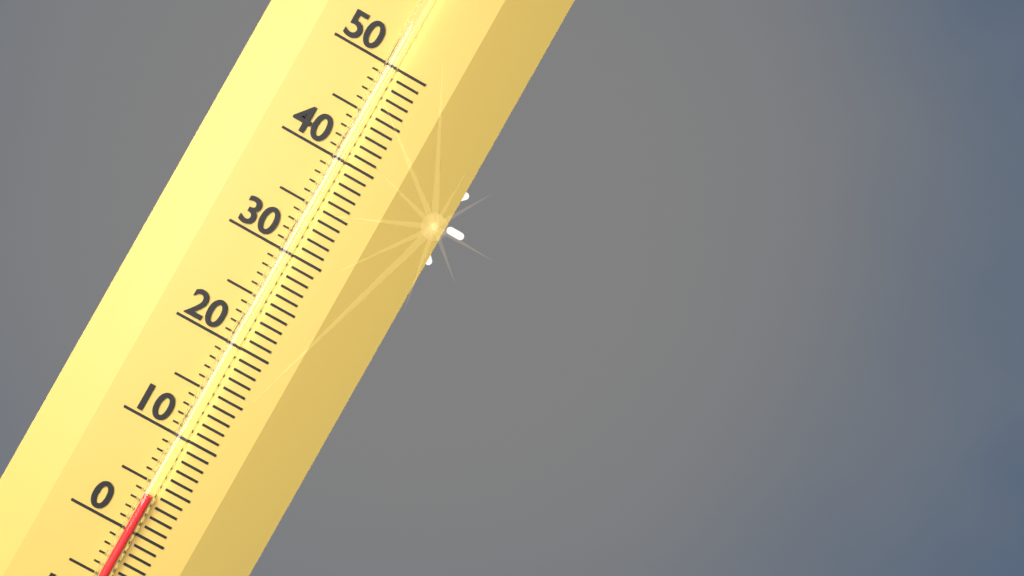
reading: 4 (no unit)
